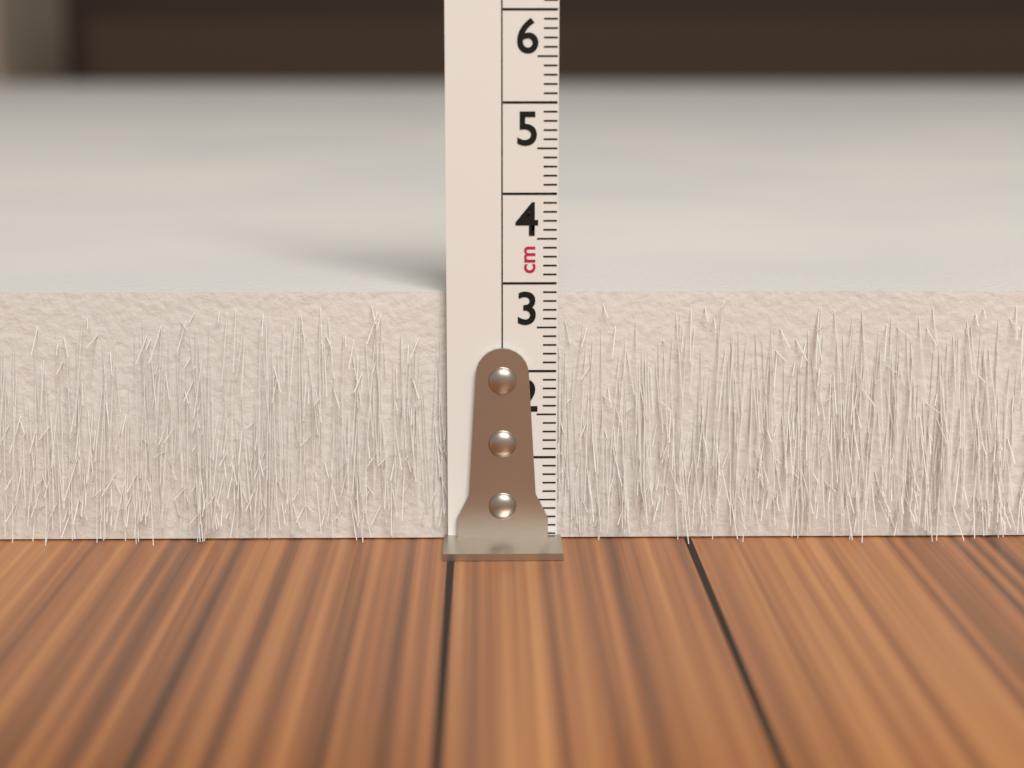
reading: 2.9 cm
